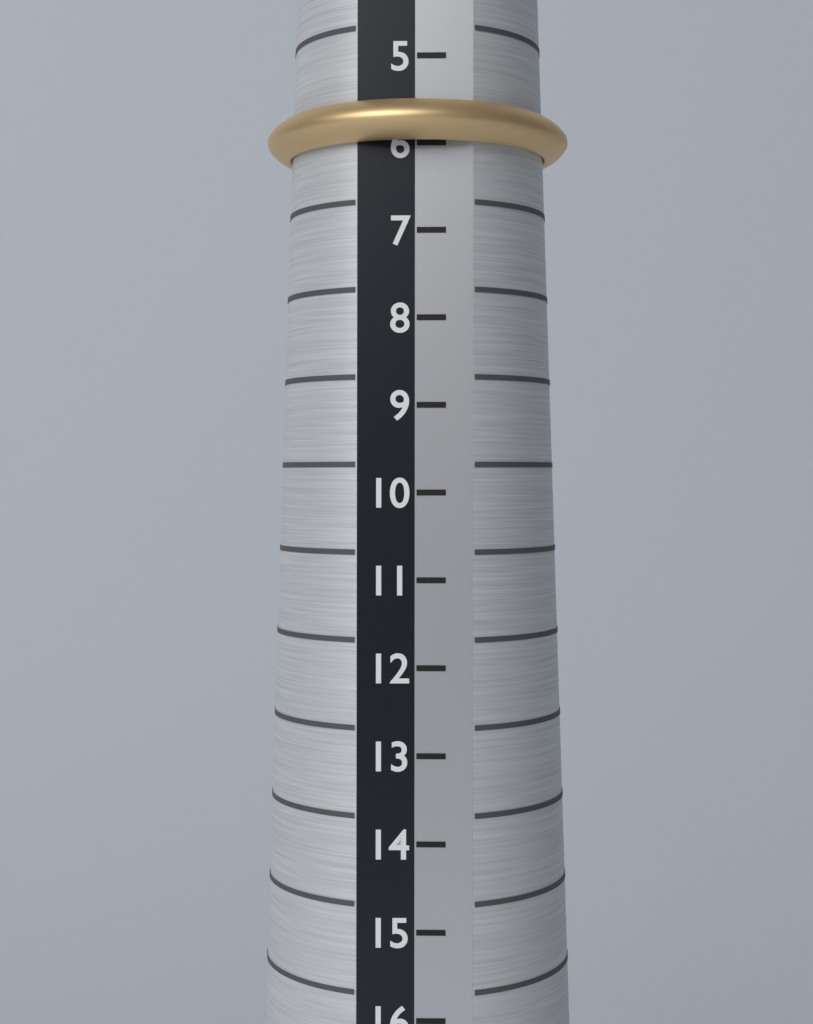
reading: 6 (no unit)
